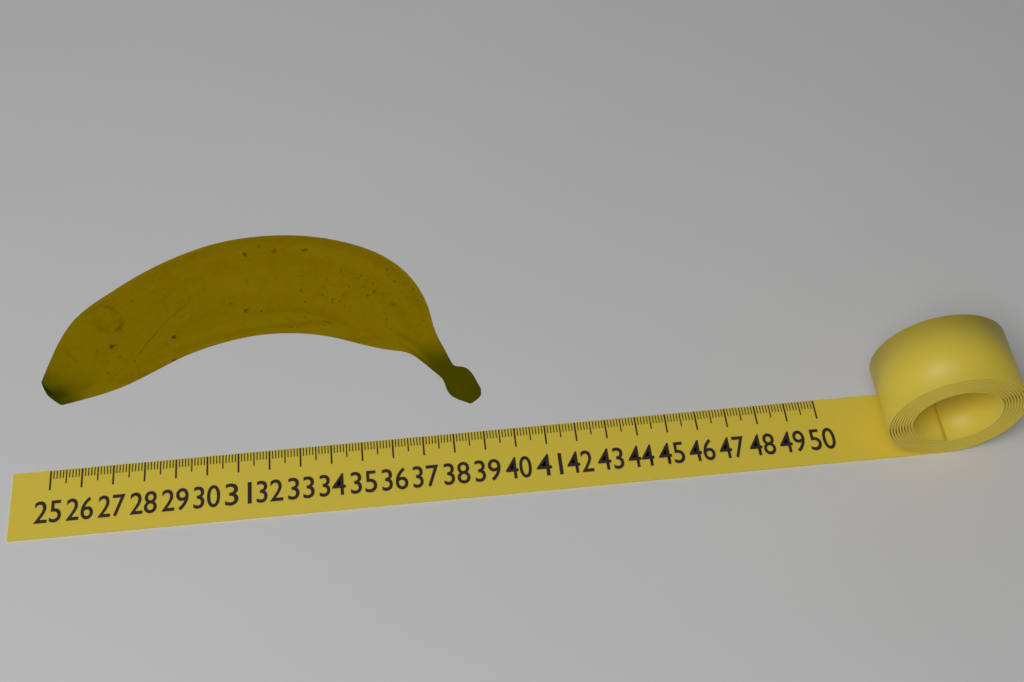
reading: 39.0 (no unit)
